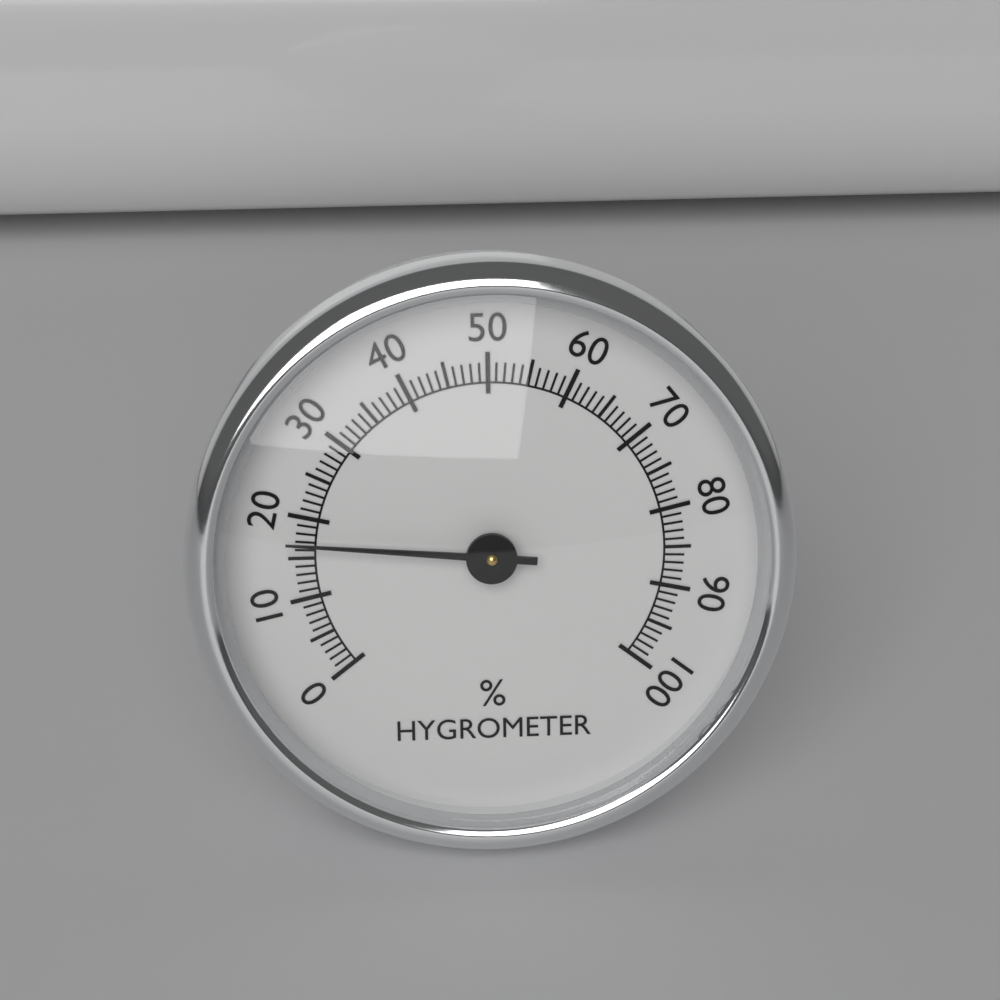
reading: 17 %
